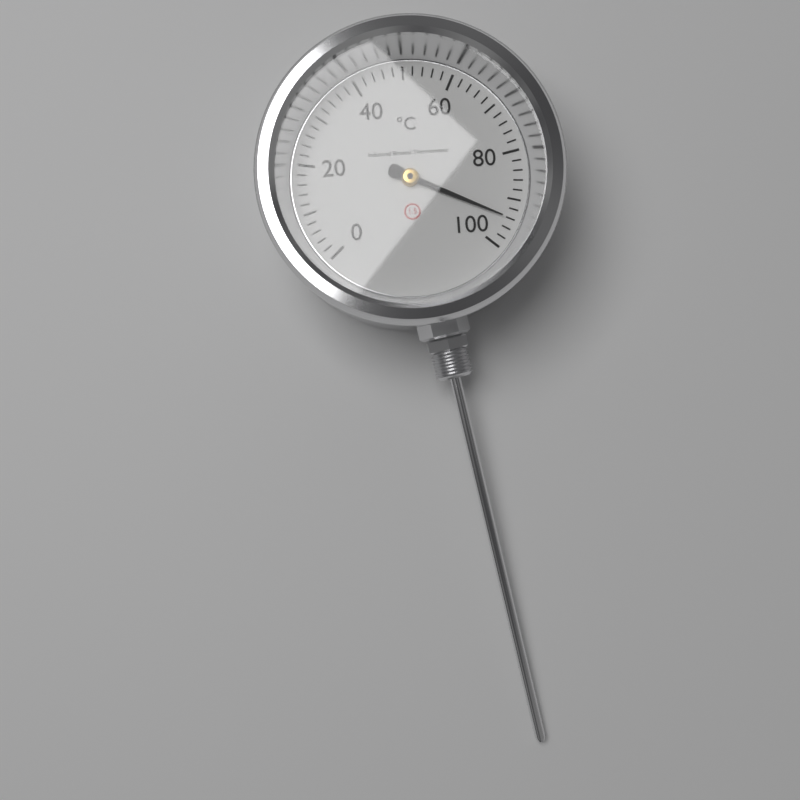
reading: 94 °C
